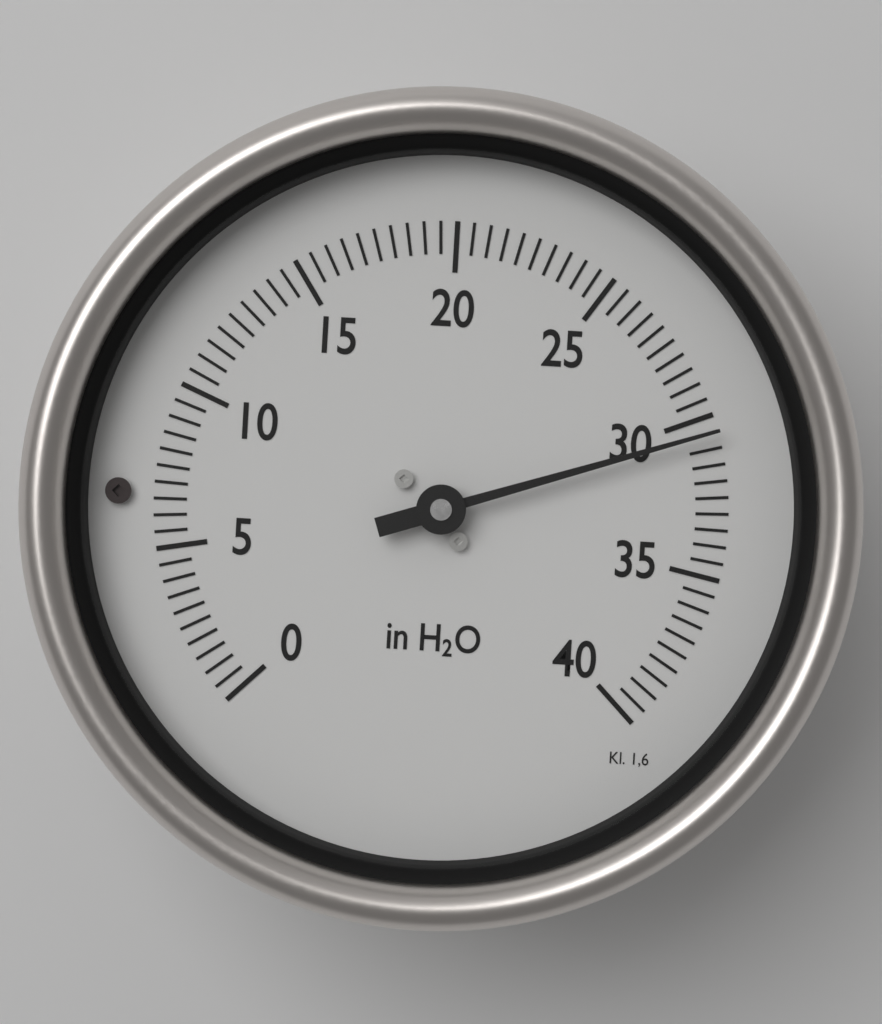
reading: 30.5 in H2O
